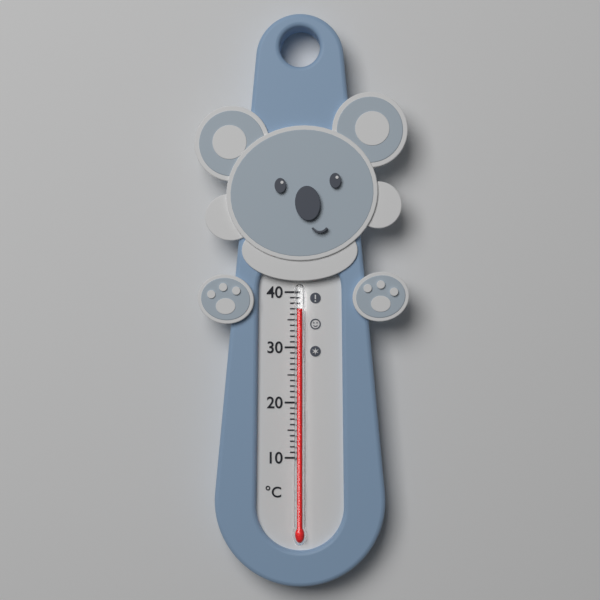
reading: 37 °C
